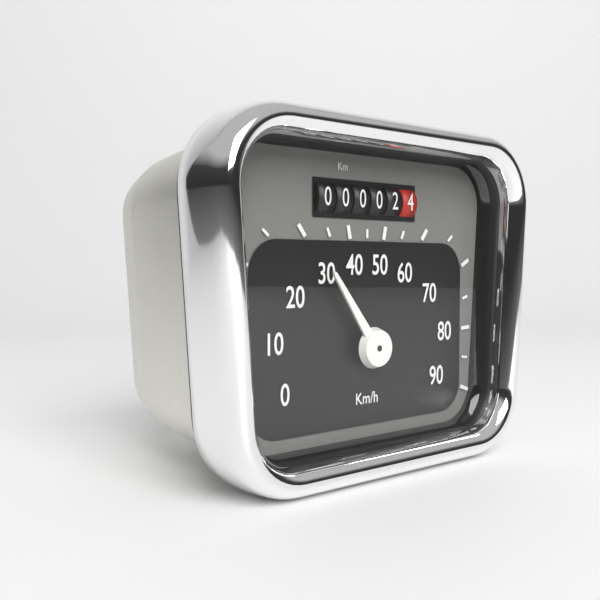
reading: 30 km/h
